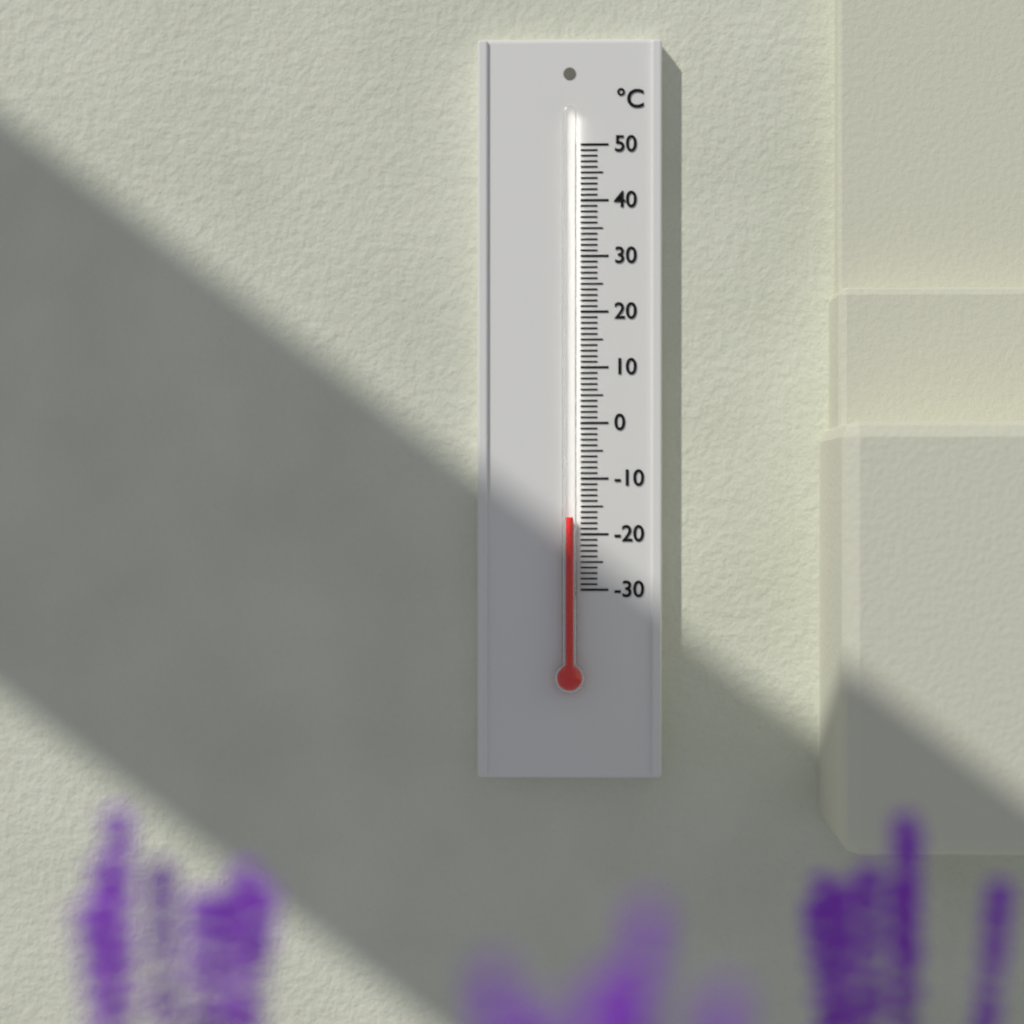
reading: -17 °C
